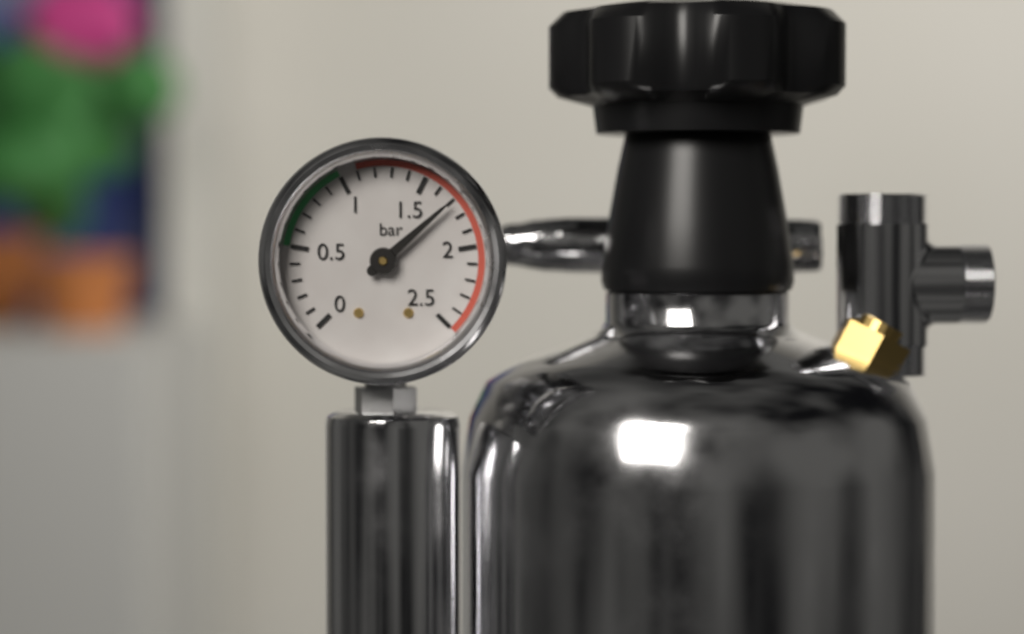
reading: 1.7 bar
